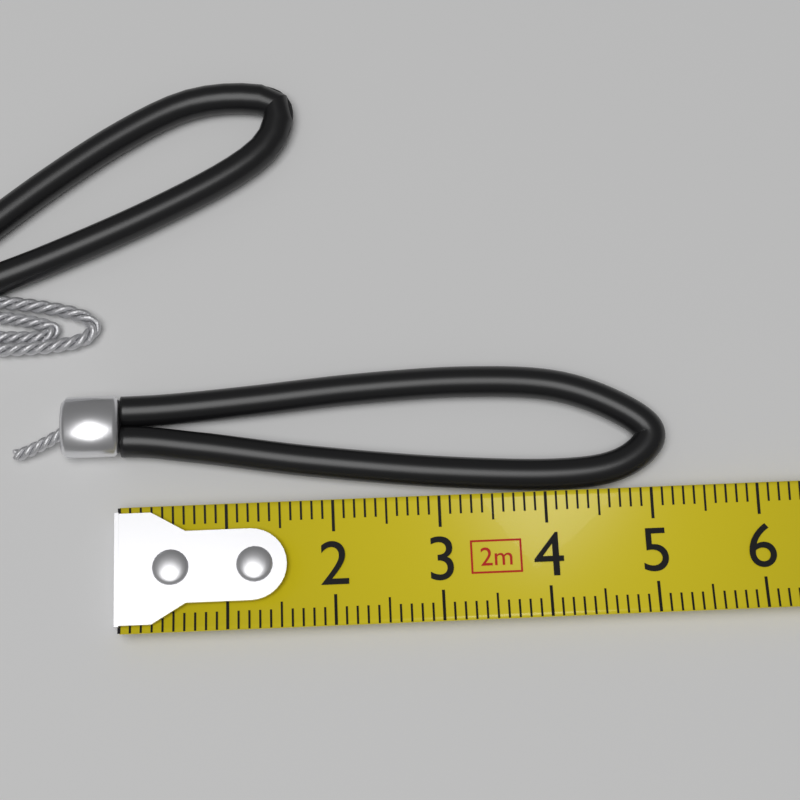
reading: 5.2 cm
